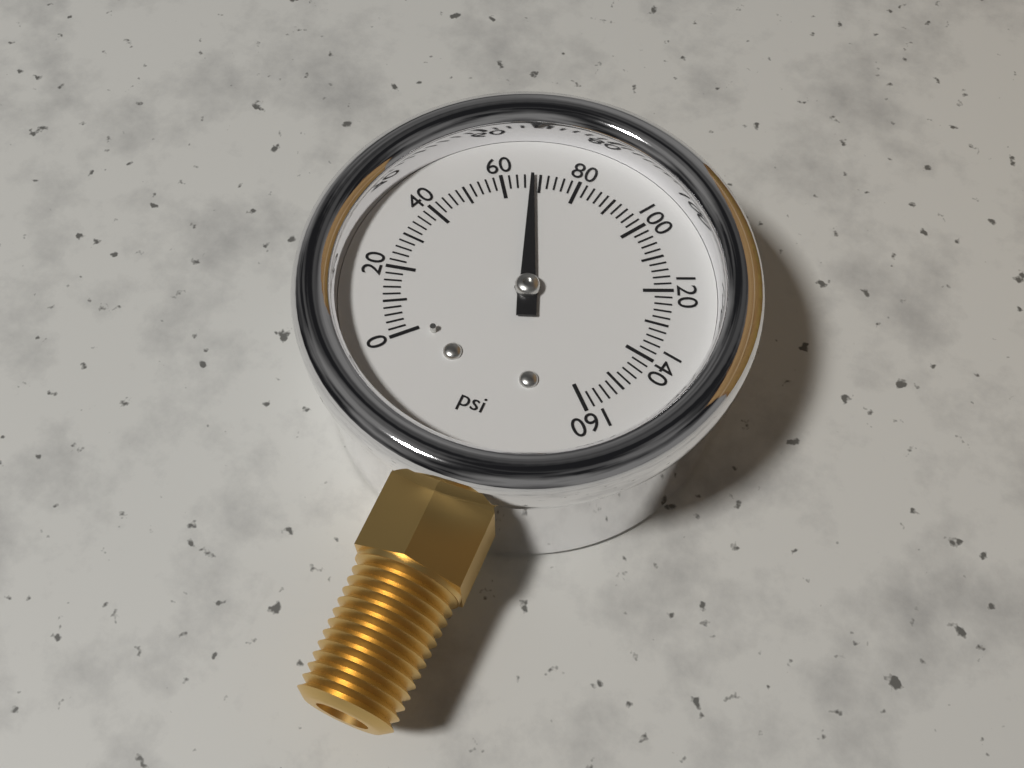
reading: 68 psi
